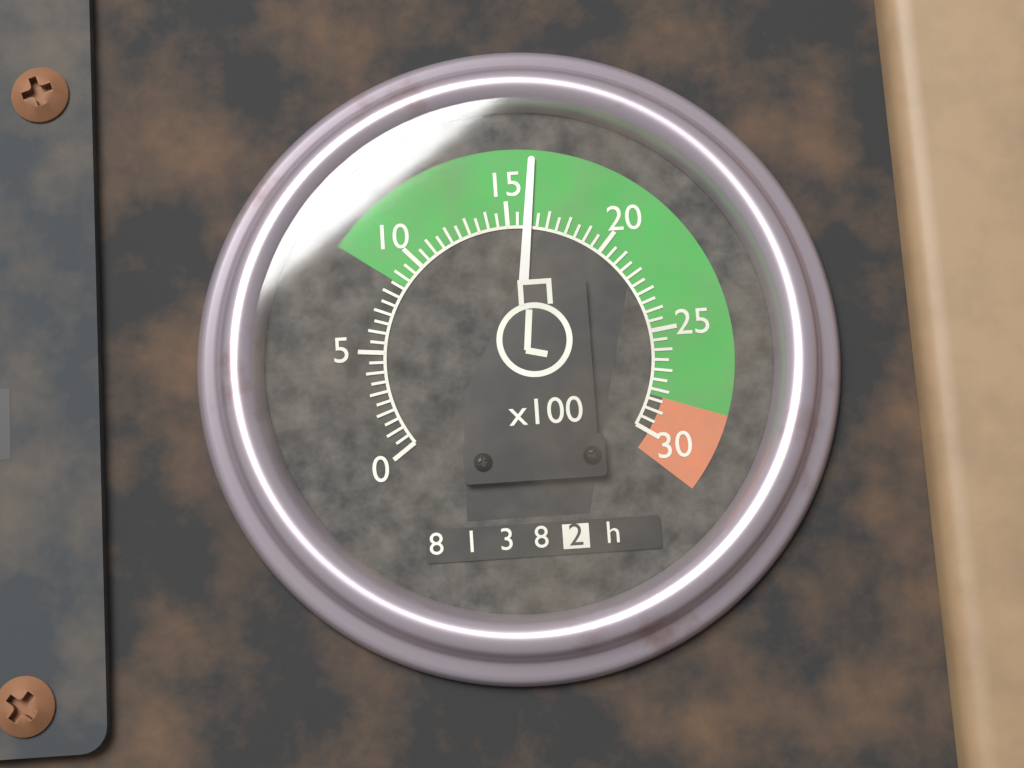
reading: 16.0 x100 rpm
